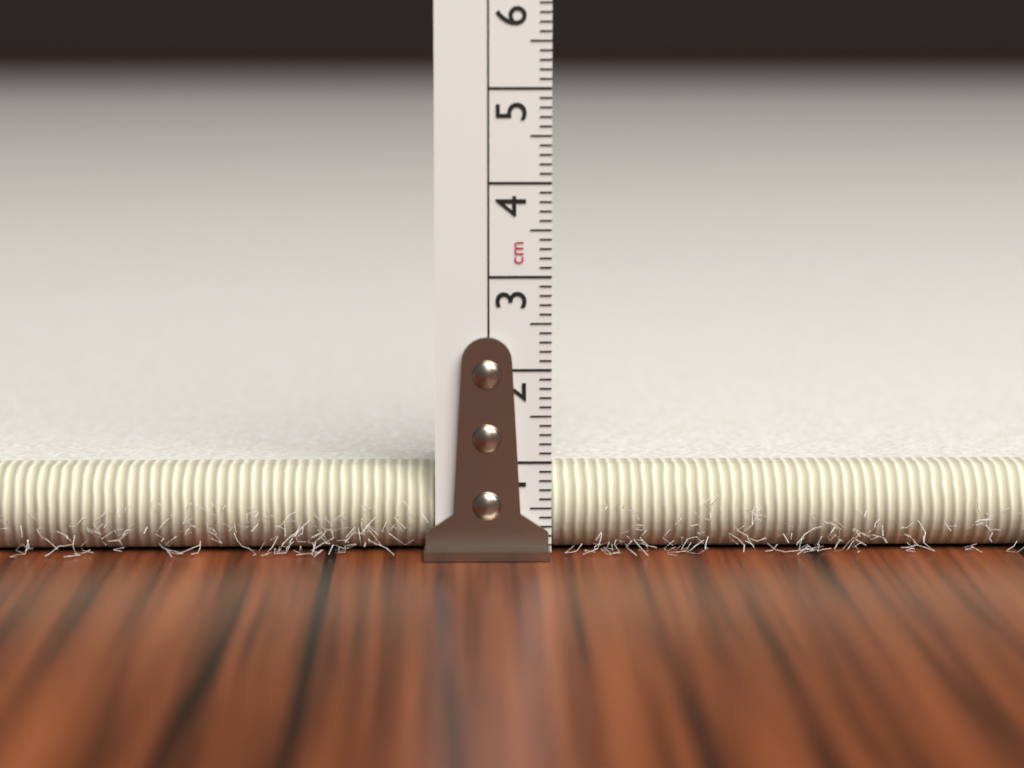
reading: 0.9 cm
